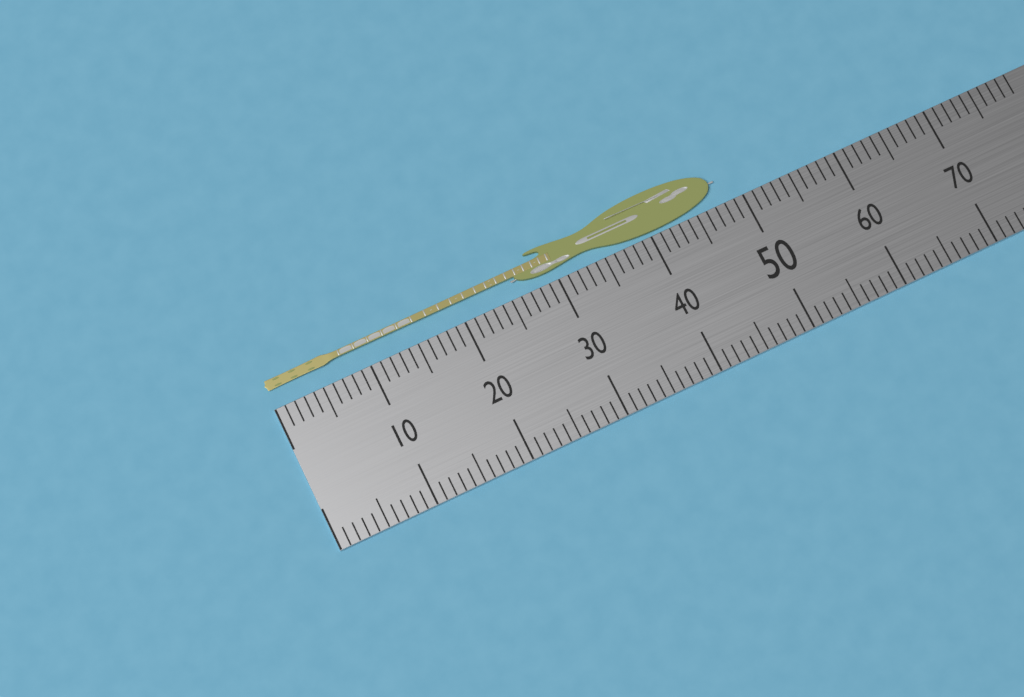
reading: 48 (no unit)
